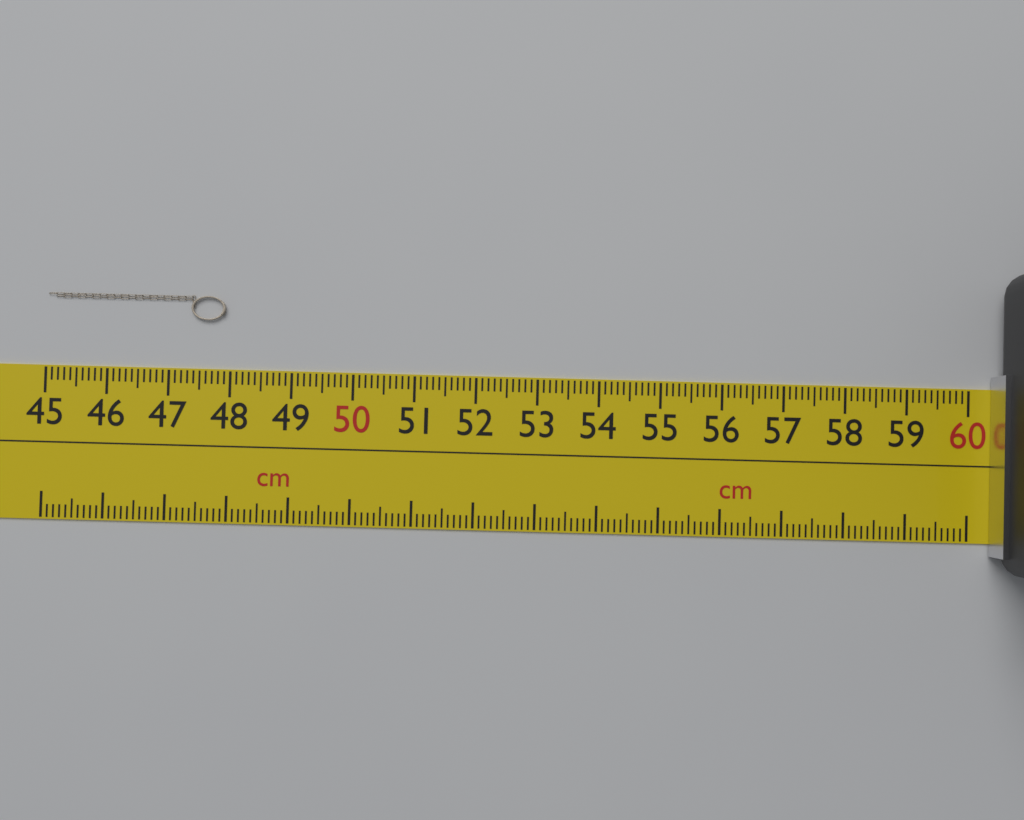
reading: 47.9 cm
